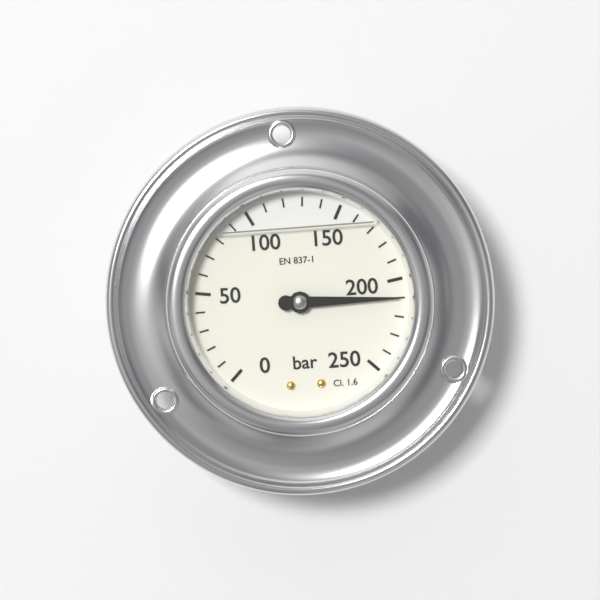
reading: 210 bar
